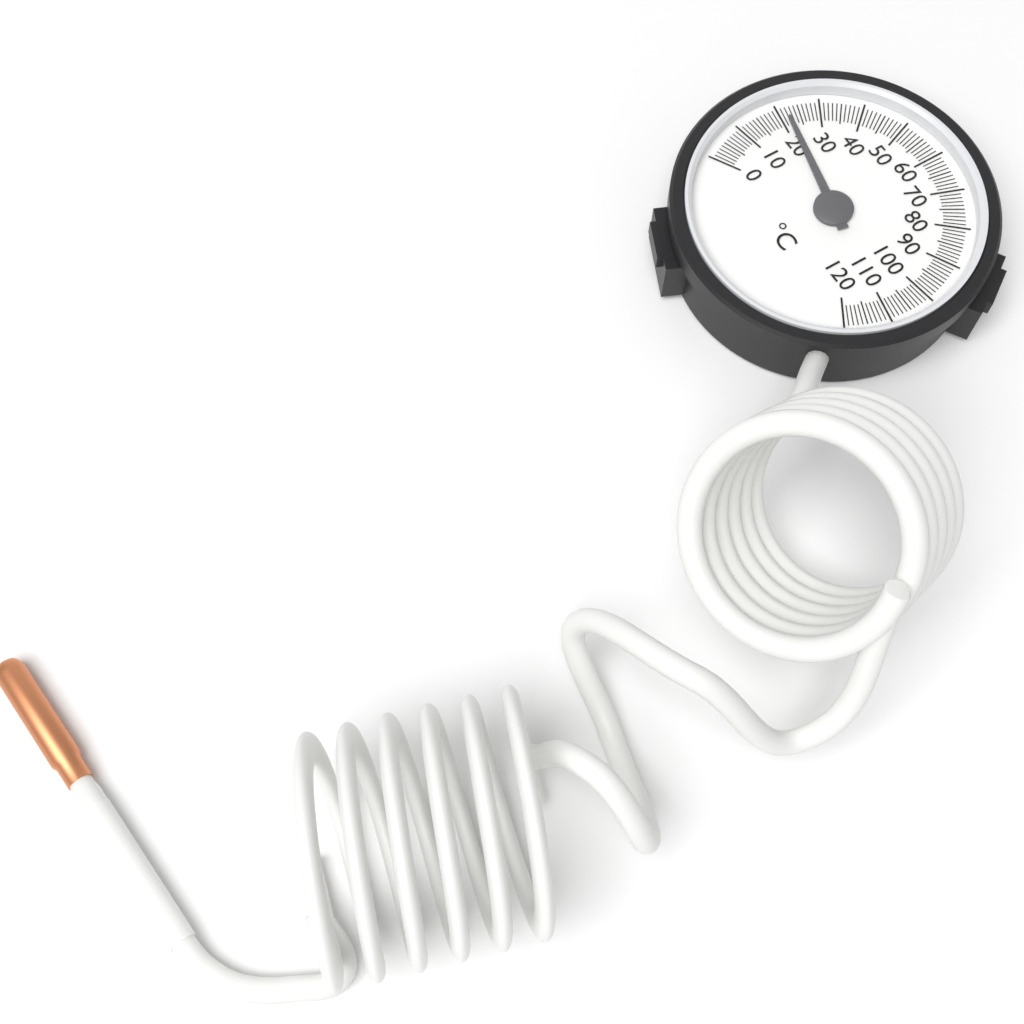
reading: 22 °C
